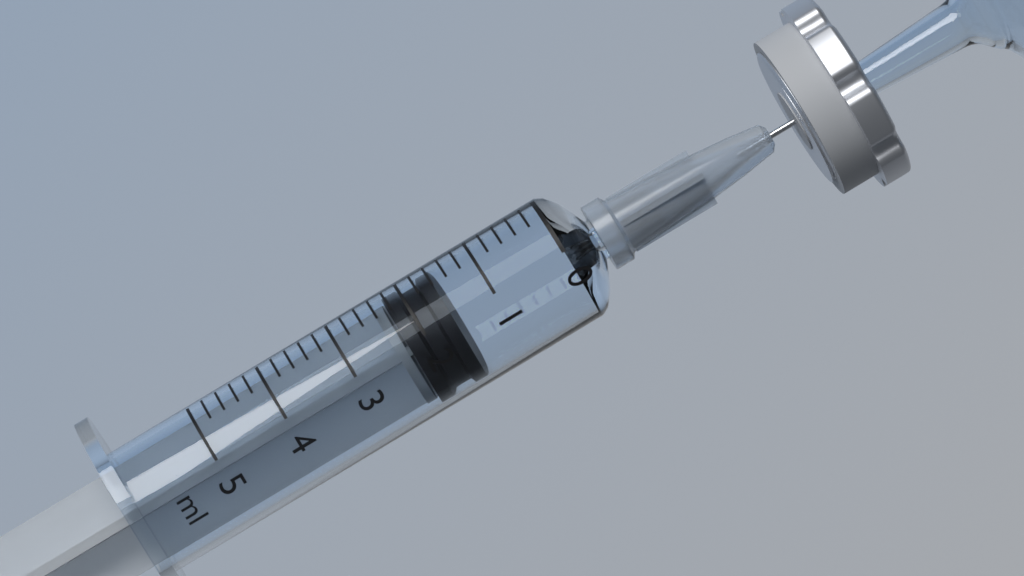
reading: 1.6 ml
